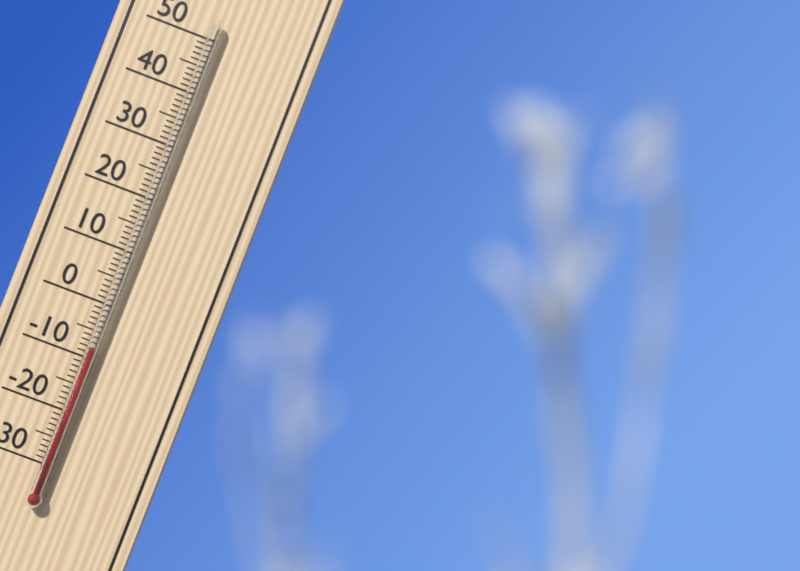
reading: -8 °C
